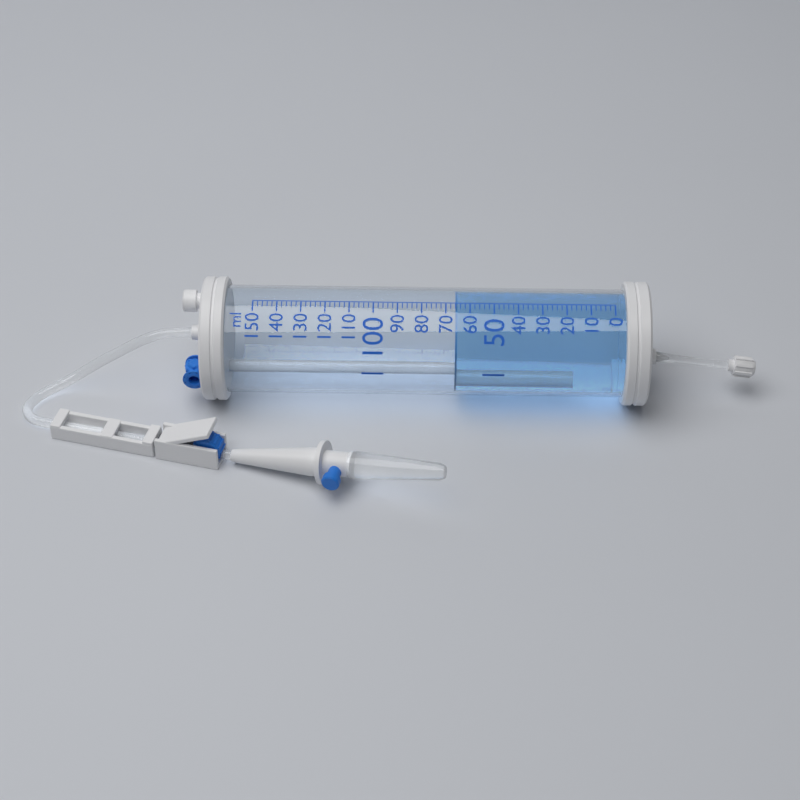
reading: 66 ml
